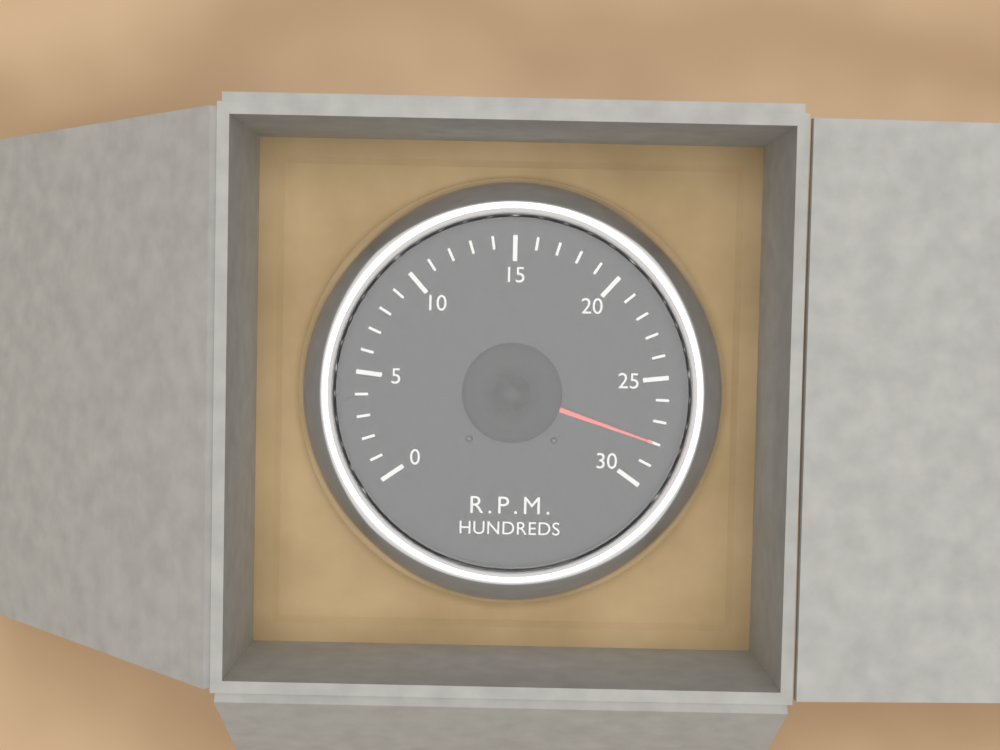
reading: 28 RPM x100
